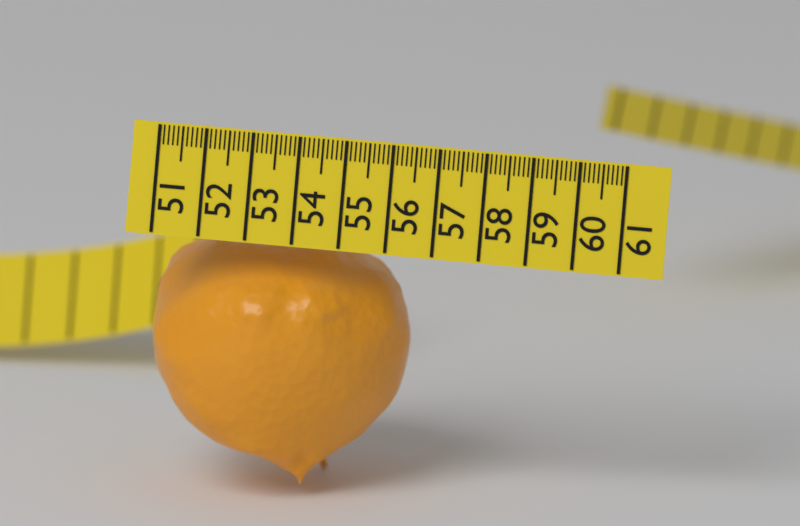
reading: 56.5 (no unit)
